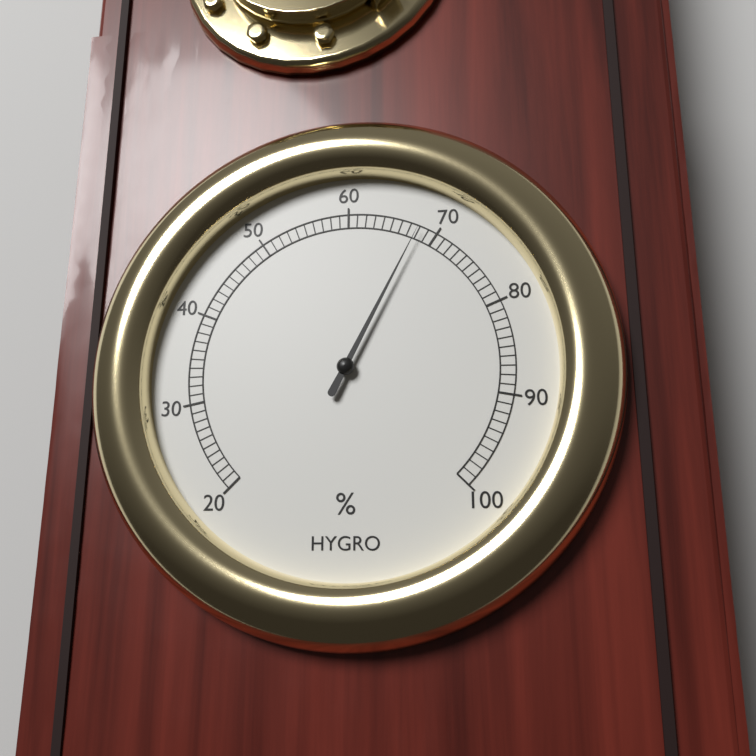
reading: 68 %
